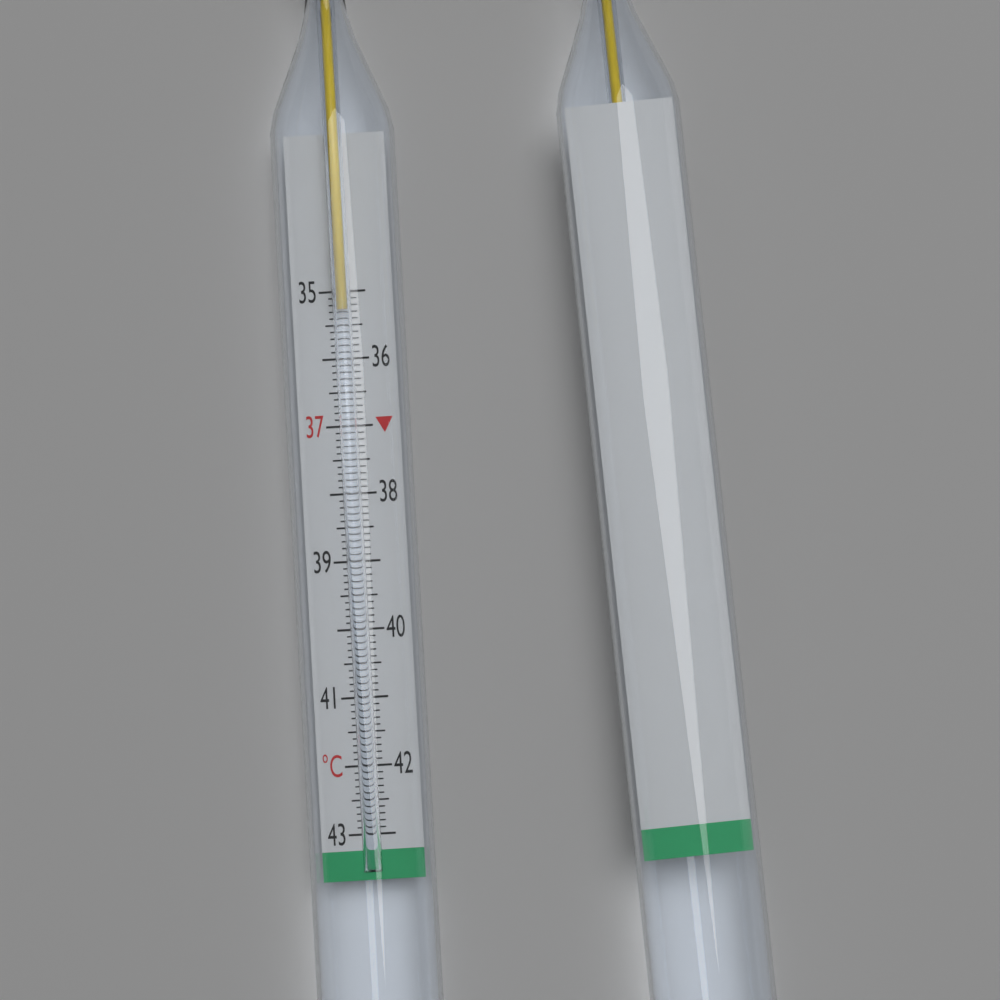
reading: 35.3 °C
